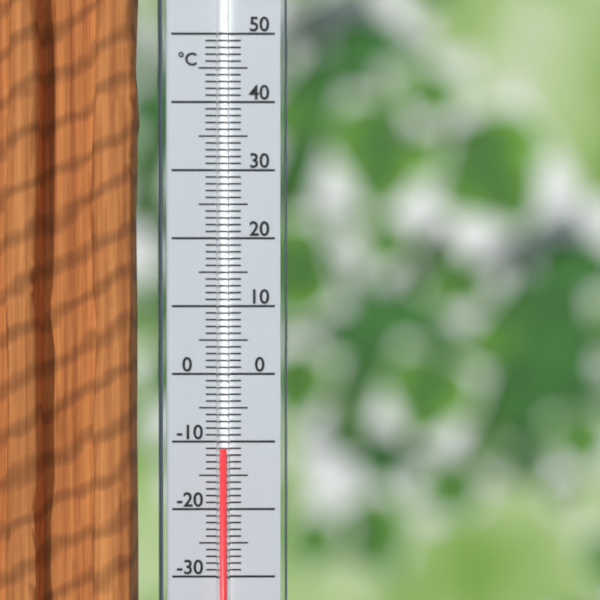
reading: -11 °C
